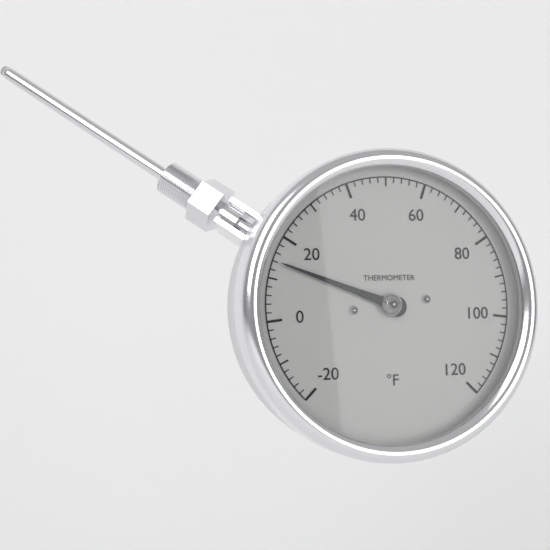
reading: 14 °F
